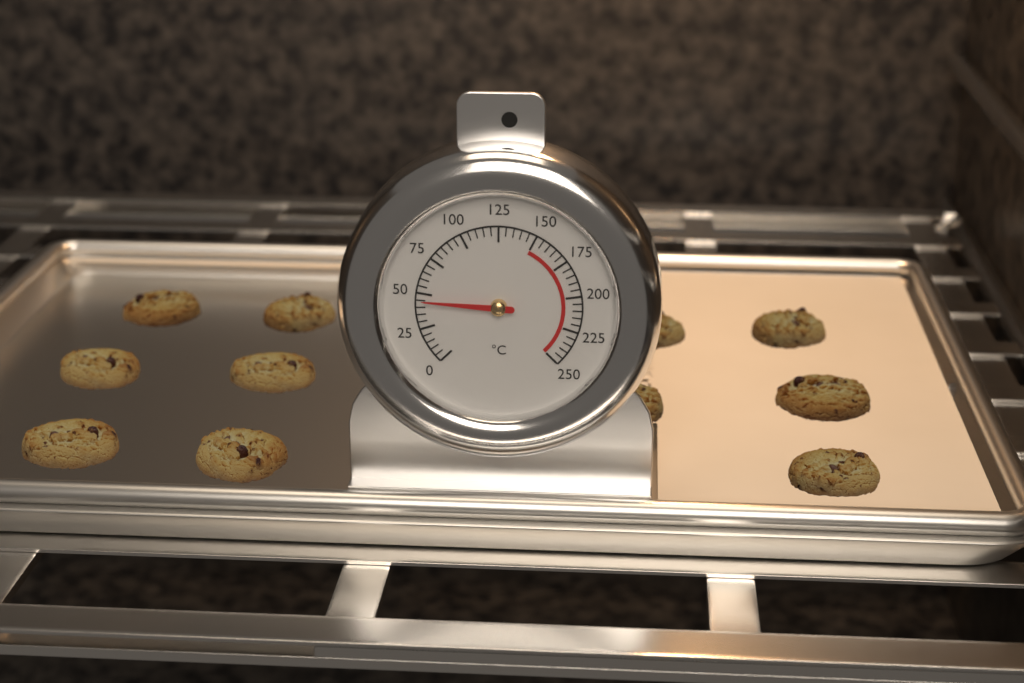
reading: 45 °C
